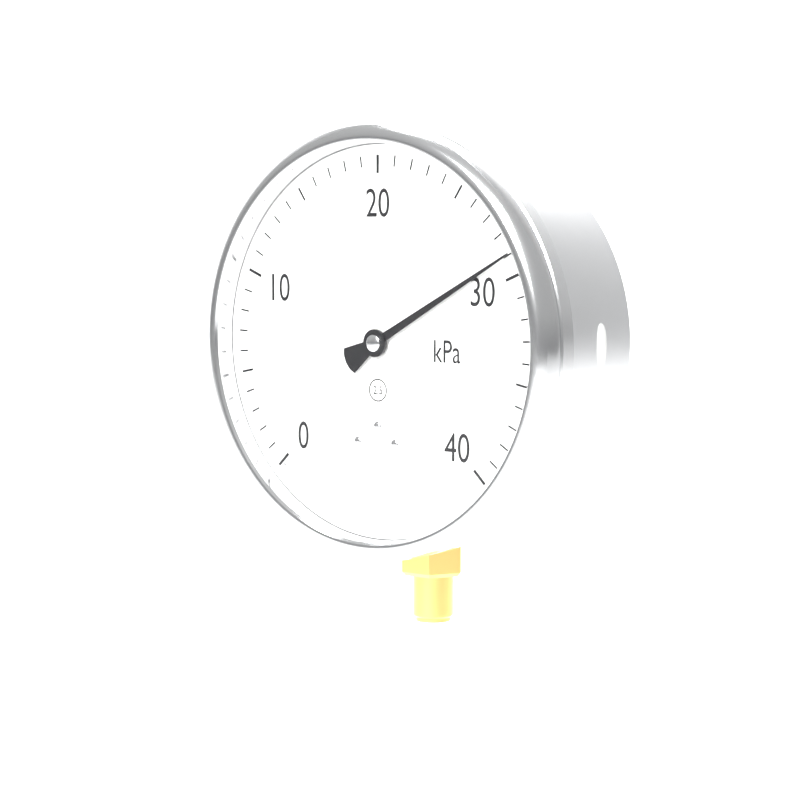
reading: 29 kPa
